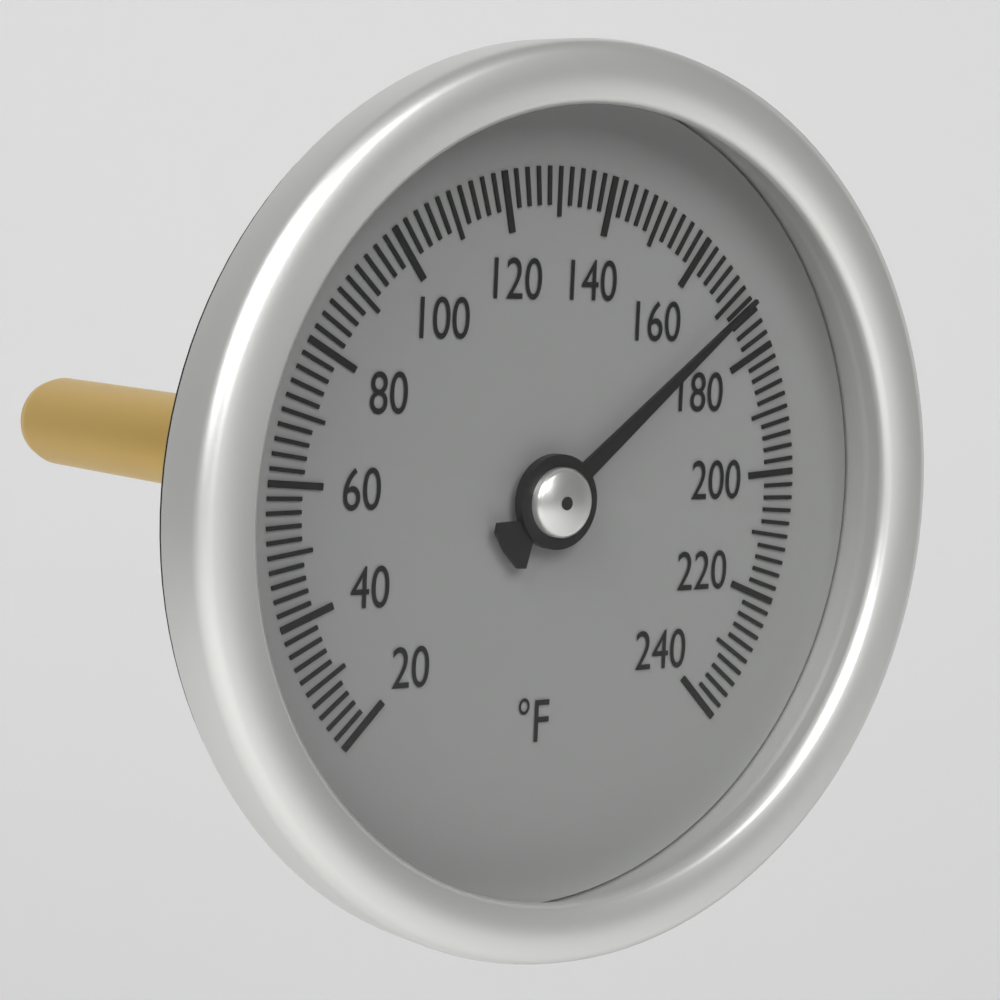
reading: 172 °F
